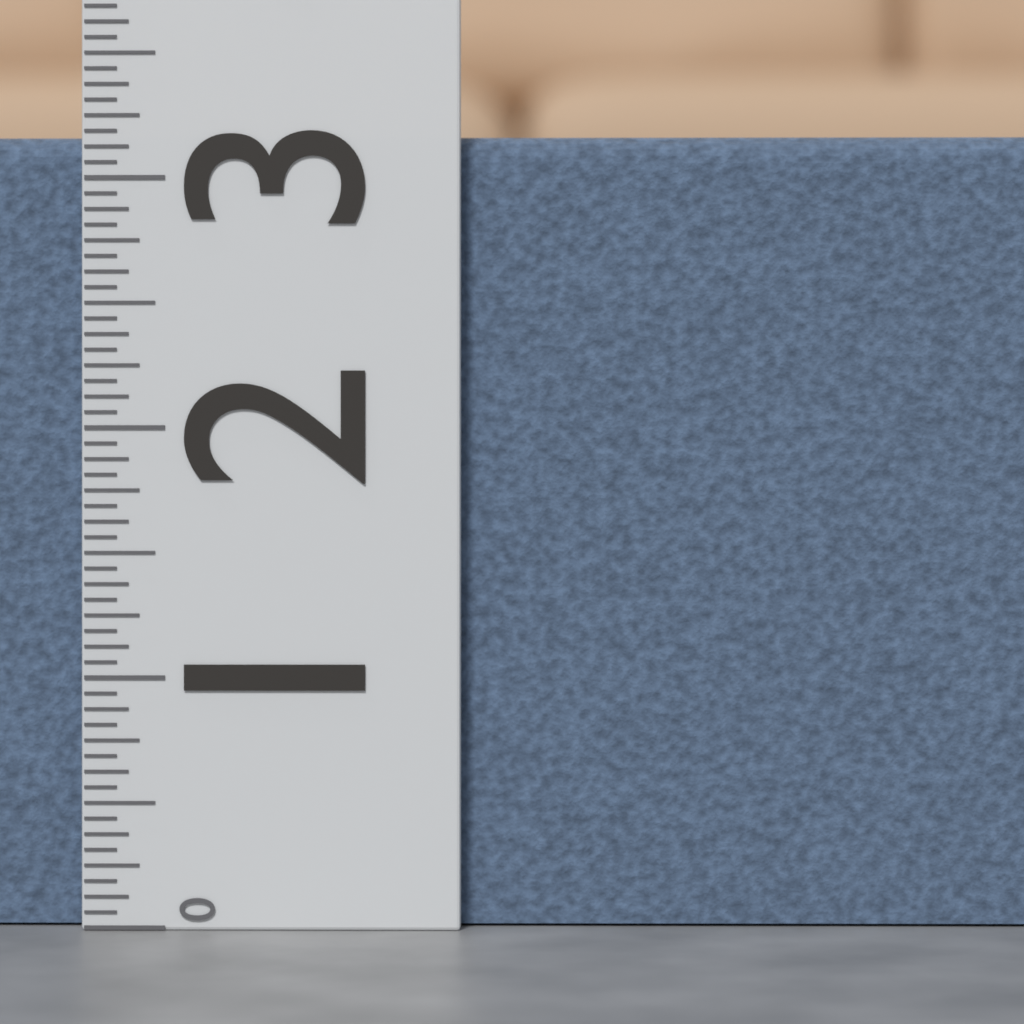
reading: 3.1875 (no unit)
